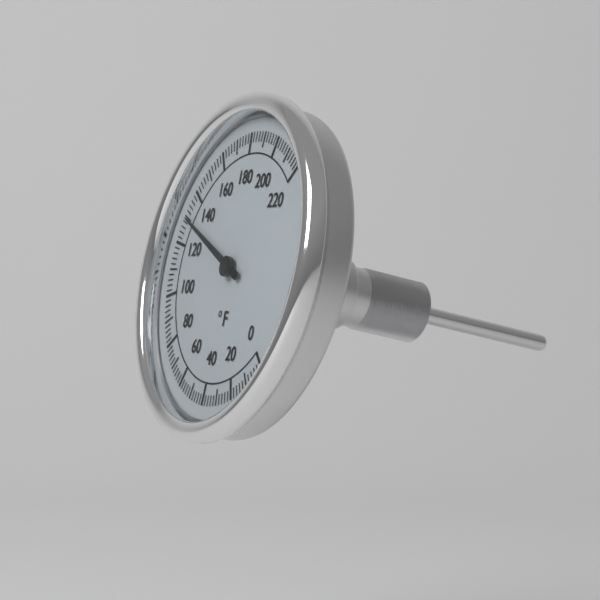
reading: 130 °F
